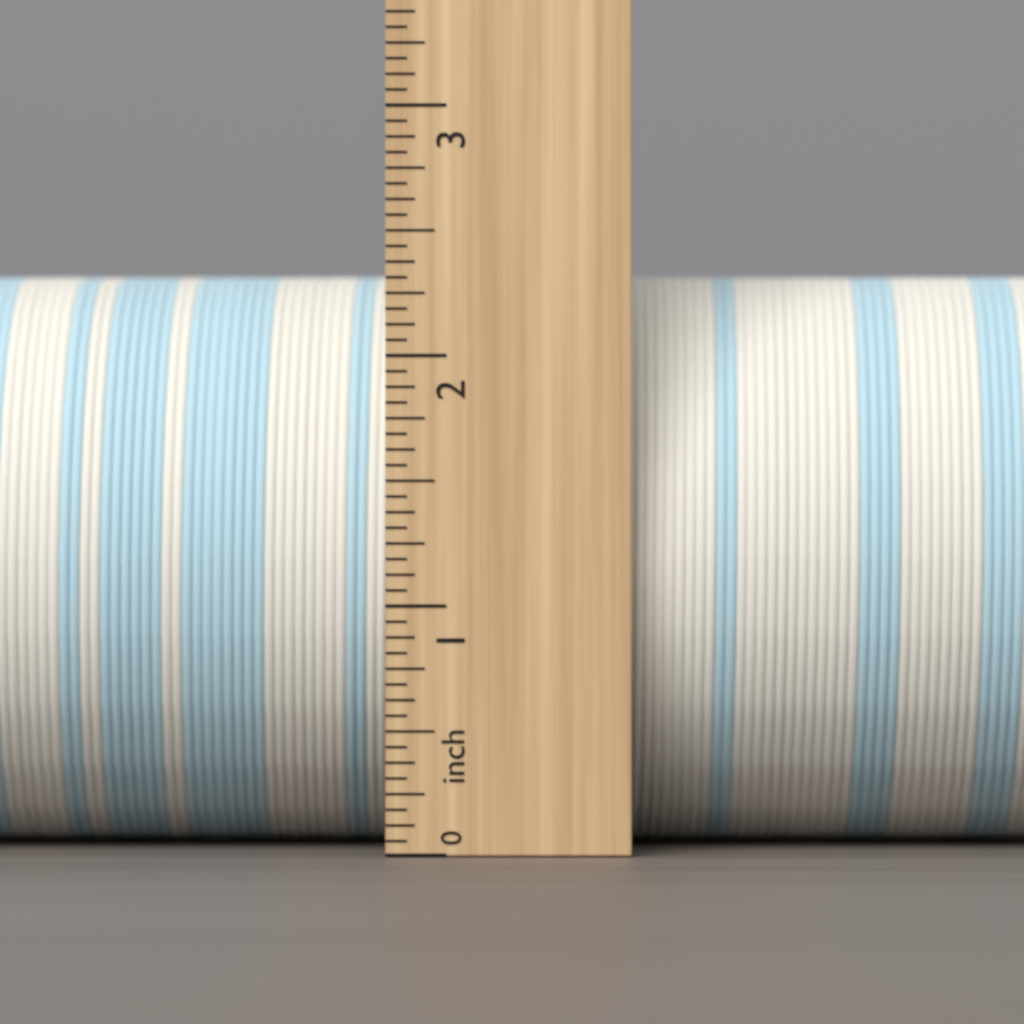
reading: 2.3750 inch
